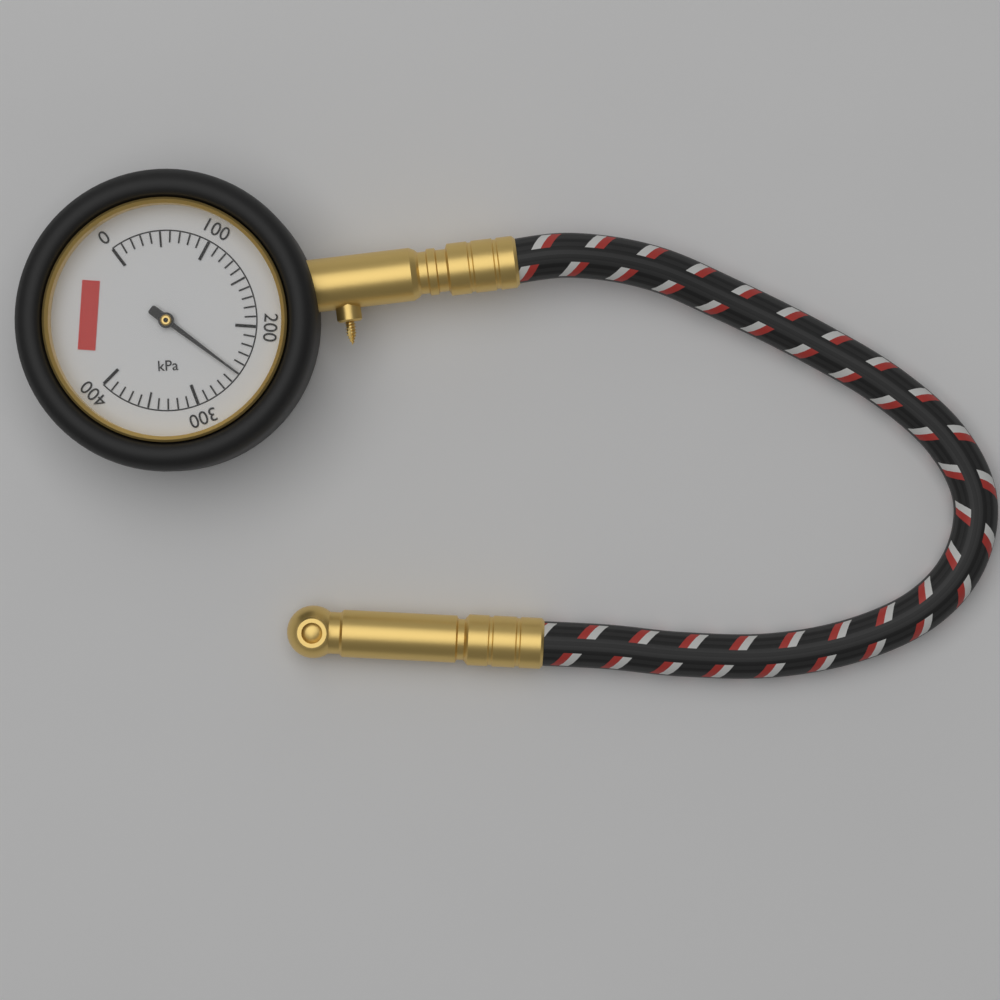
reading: 250 kPa
